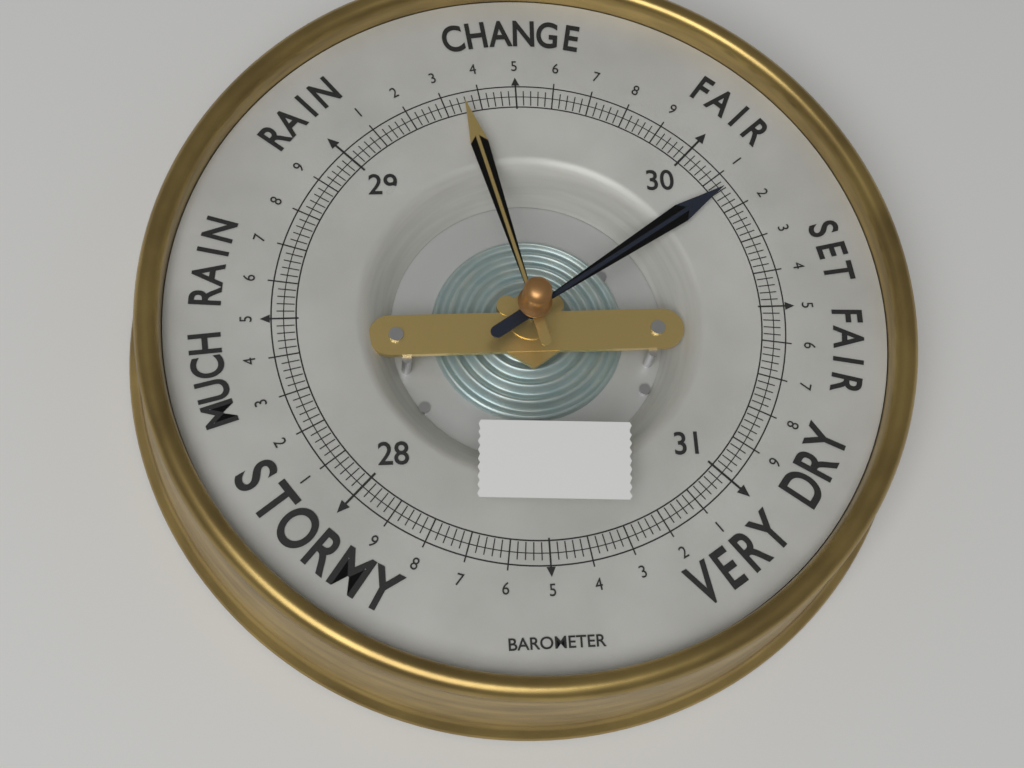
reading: 30.14 (no unit)
